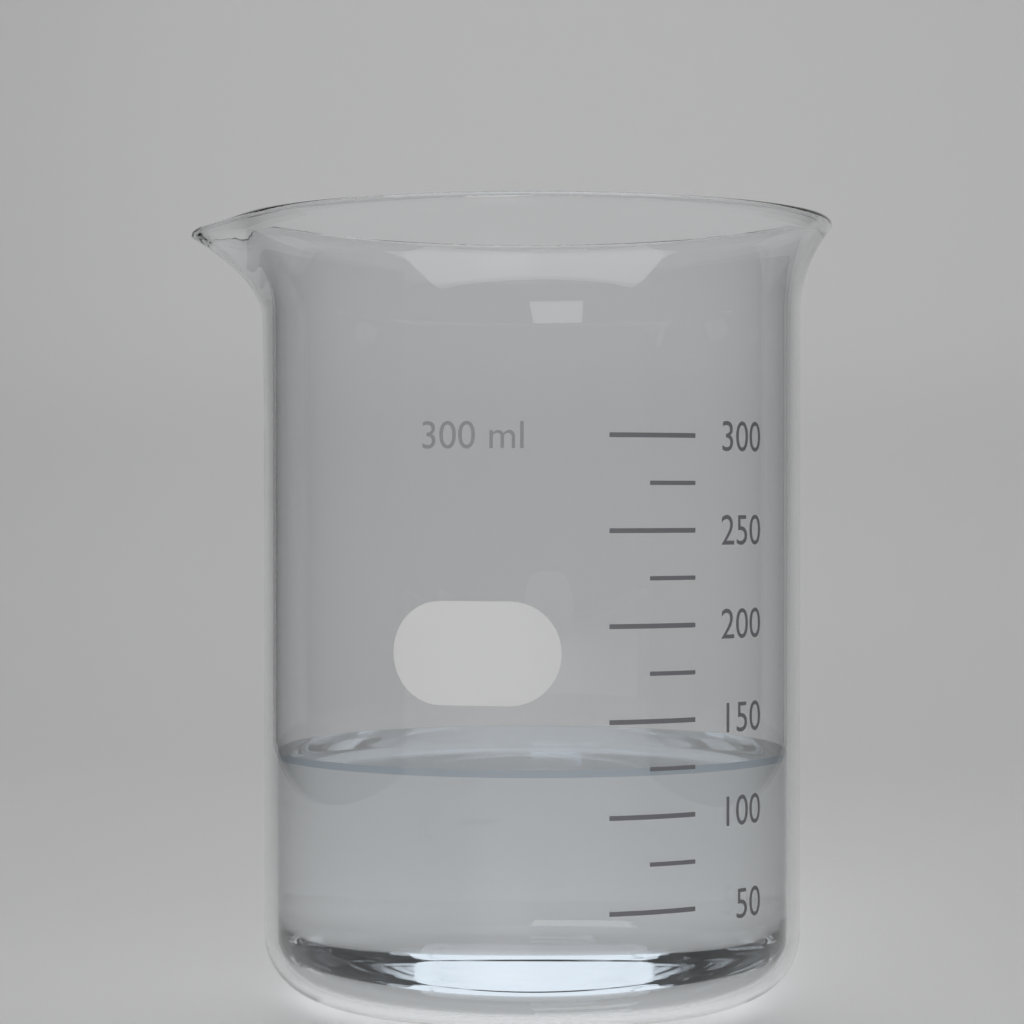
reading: 125 ml
